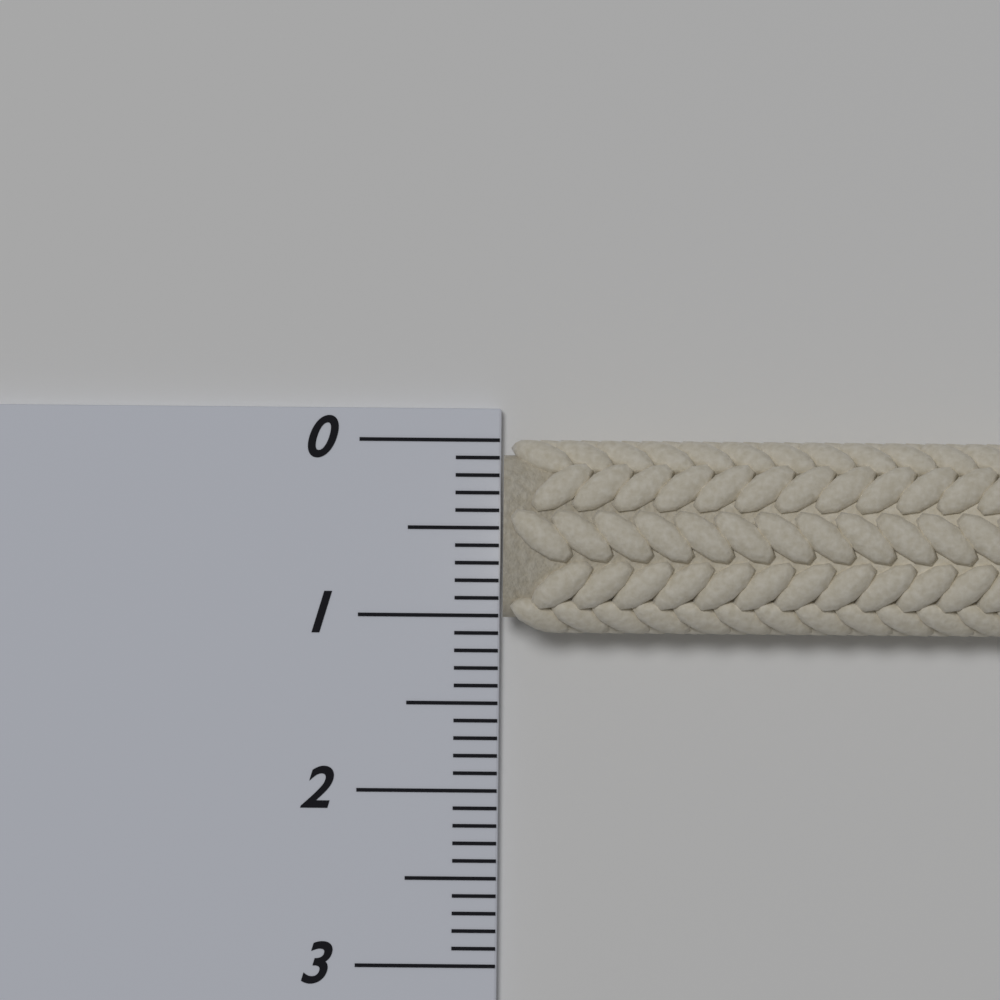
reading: 1.1 (no unit)
